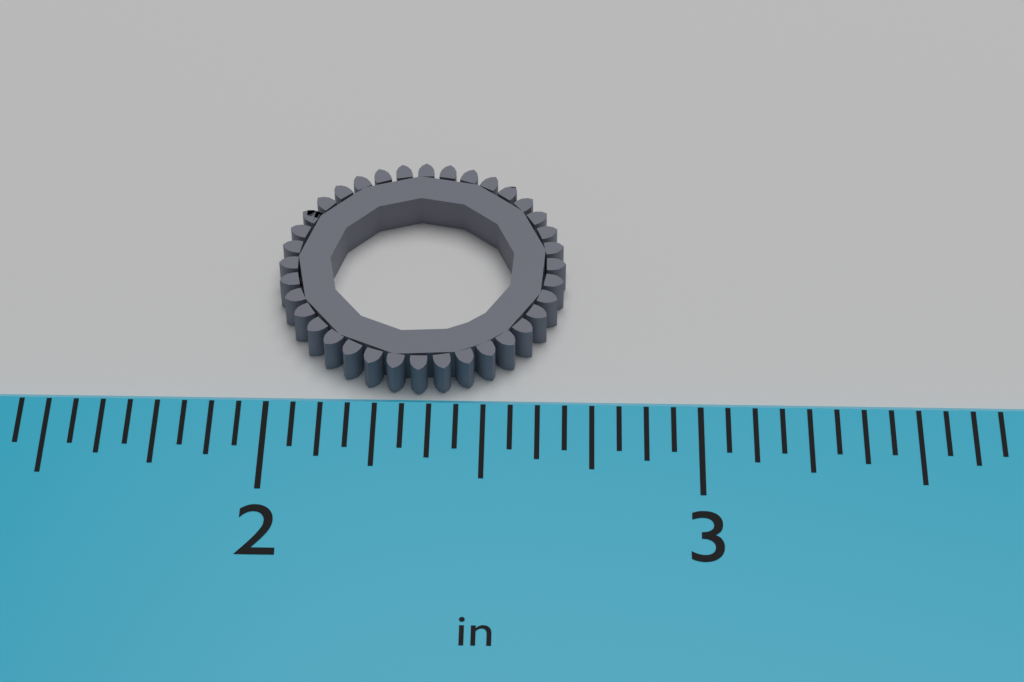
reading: 2.6875 in
